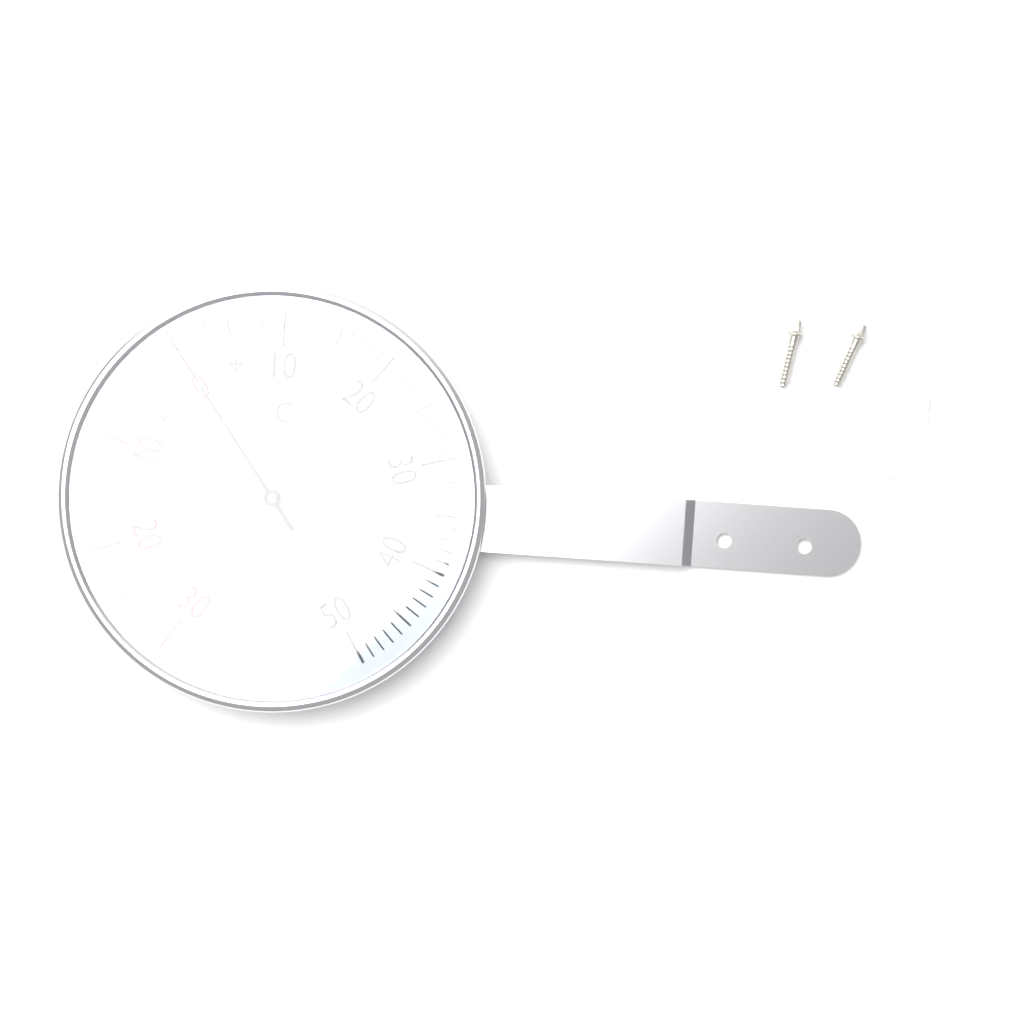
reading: 0 °C
